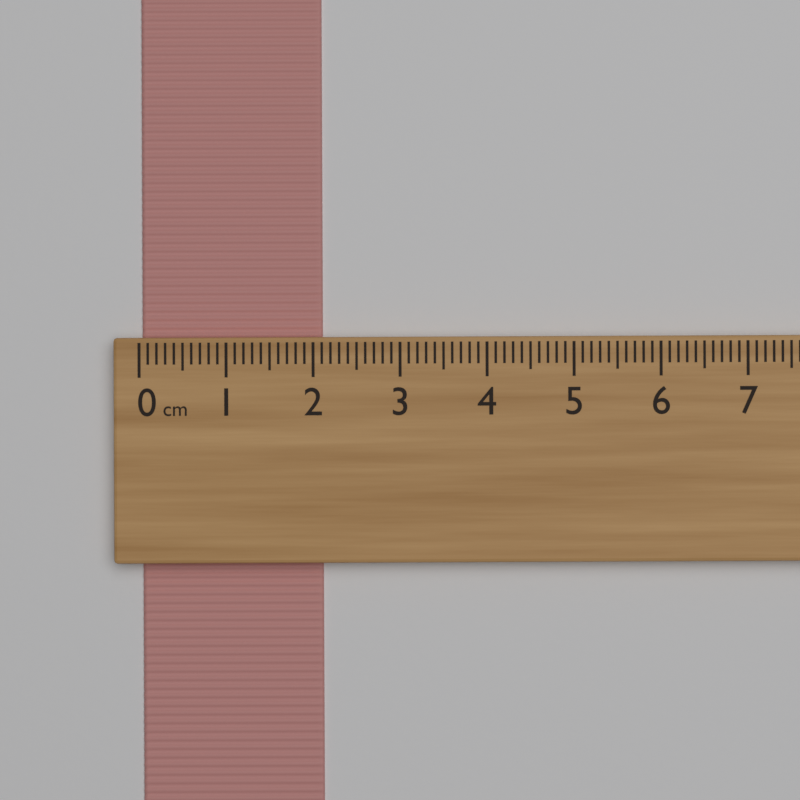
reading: 2.1 cm
